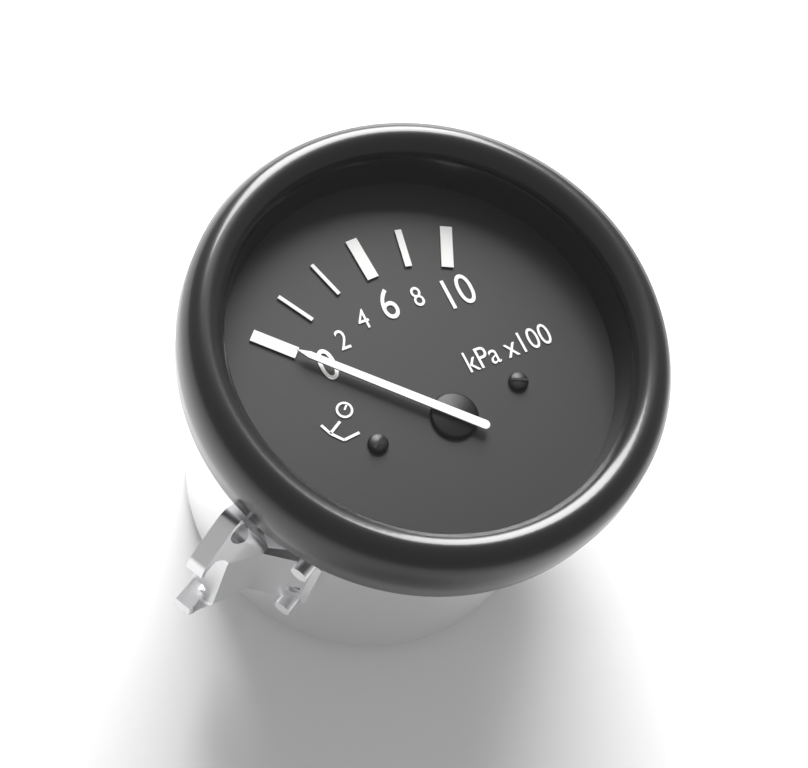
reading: 0 kPa
